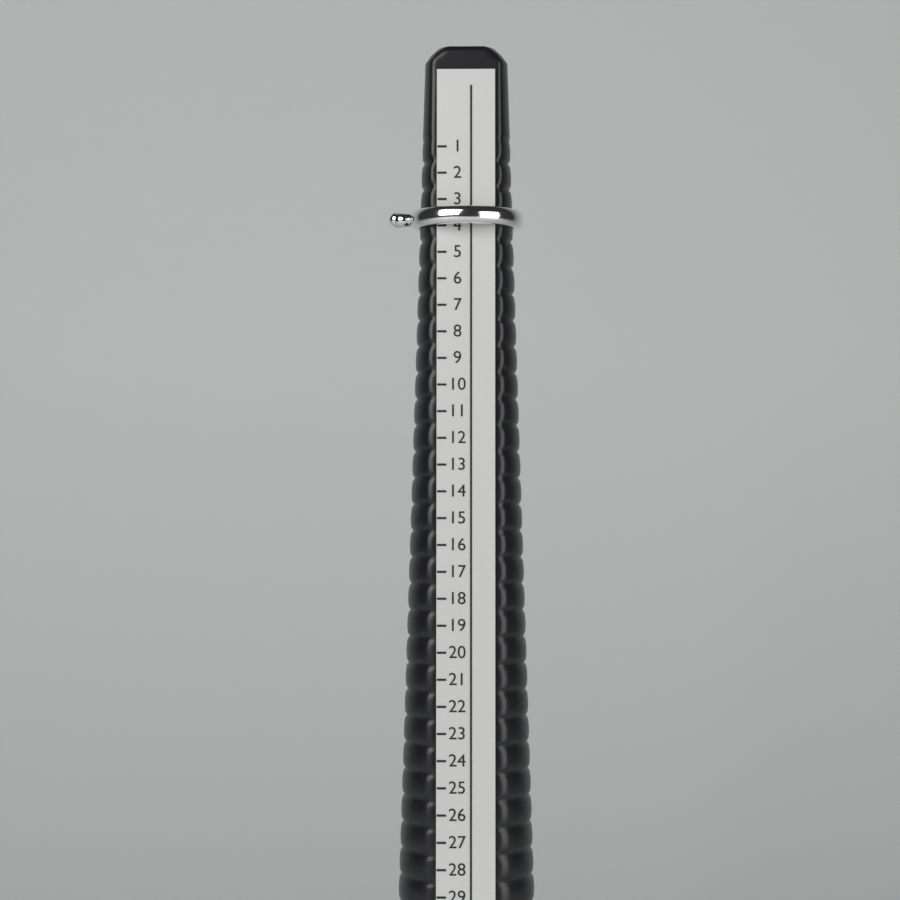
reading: 4 (no unit)
